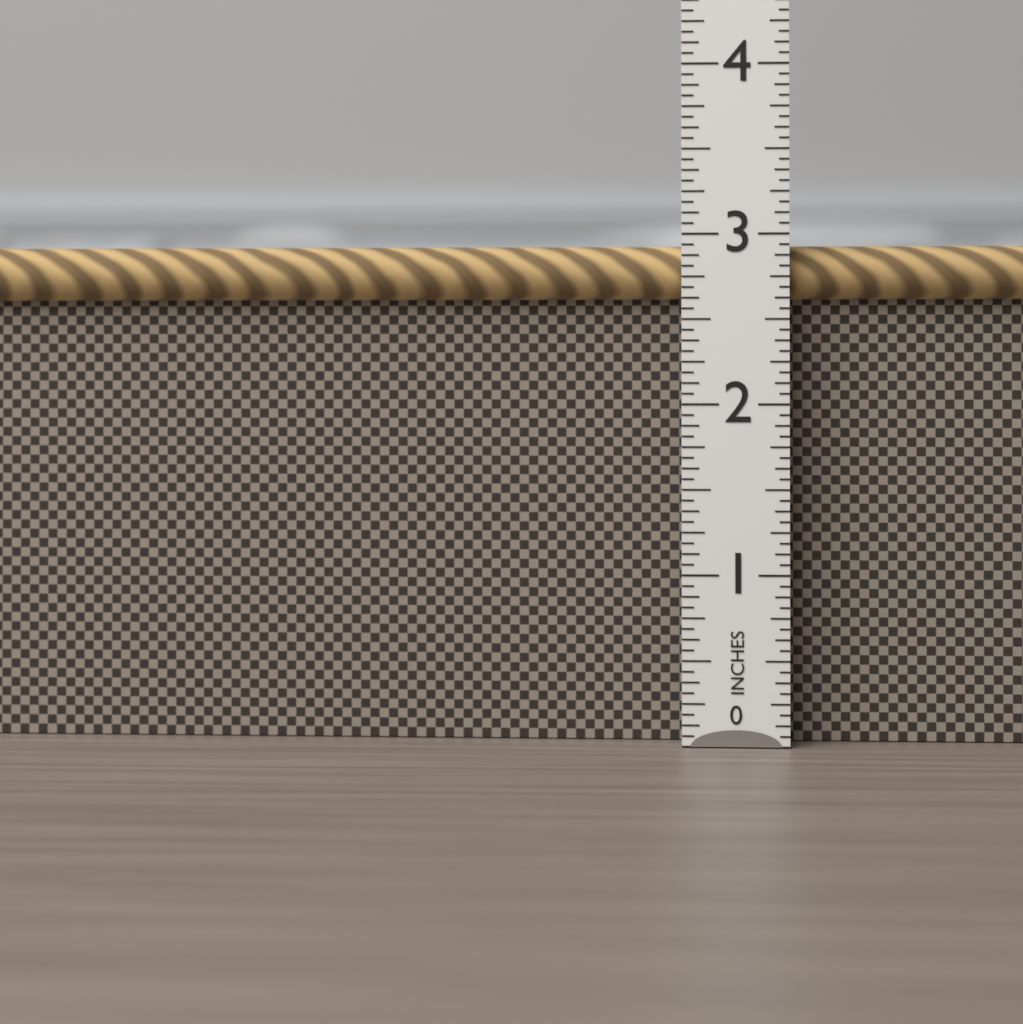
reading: 2.9375 in
